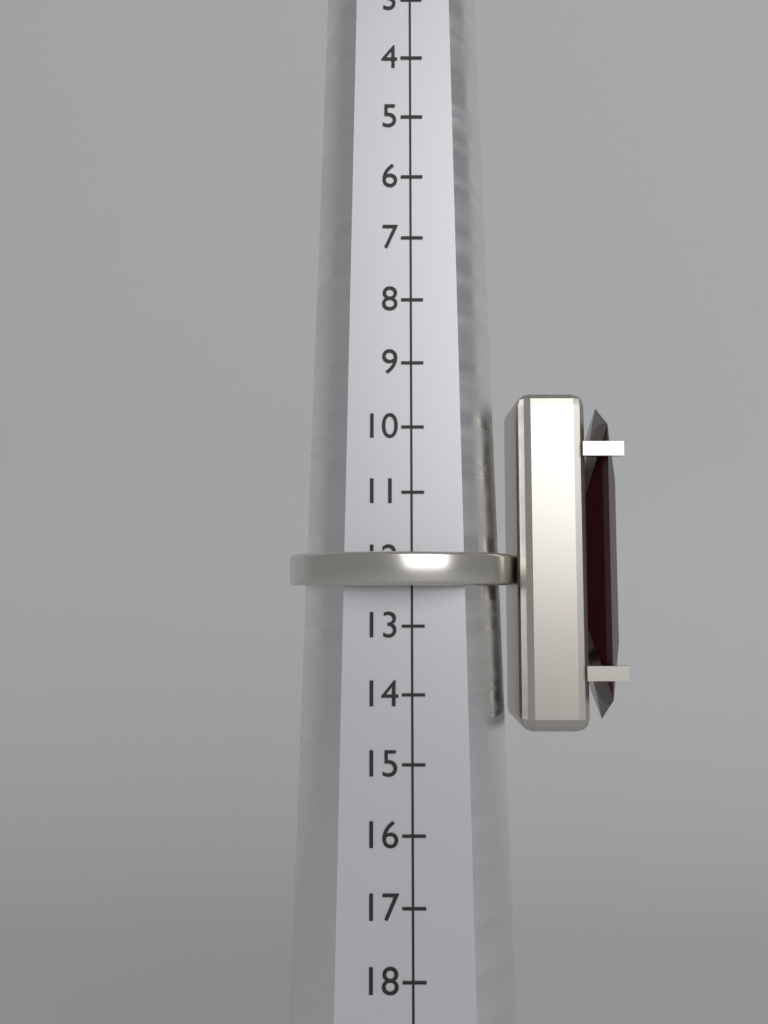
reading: 12.4 (no unit)
